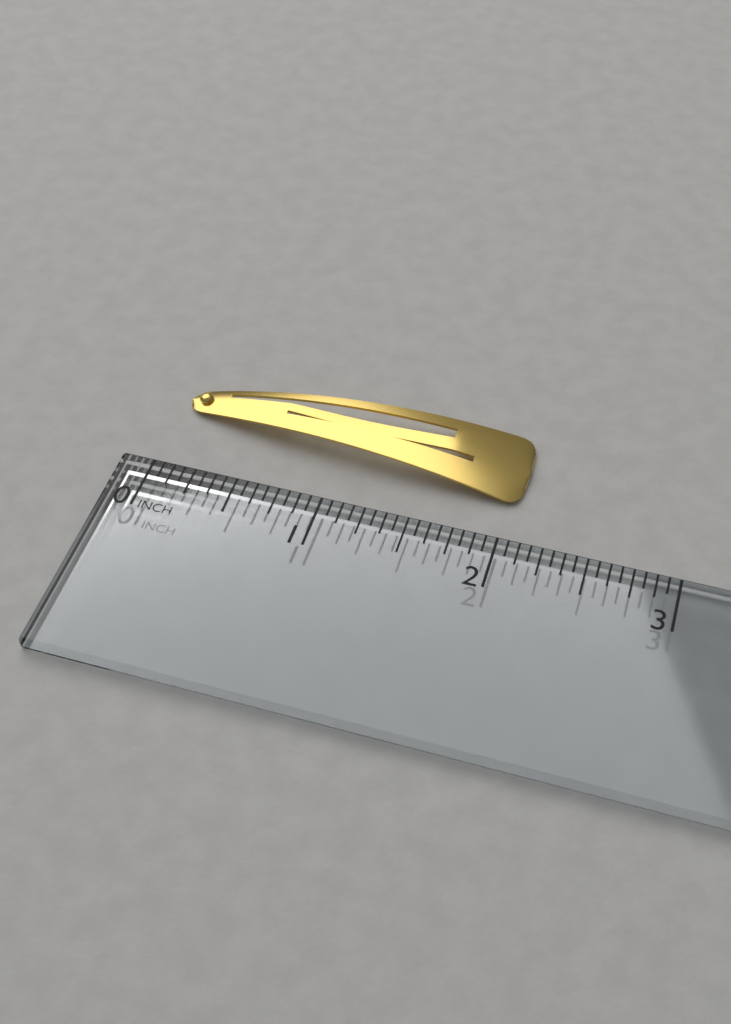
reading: 2.0625 in
